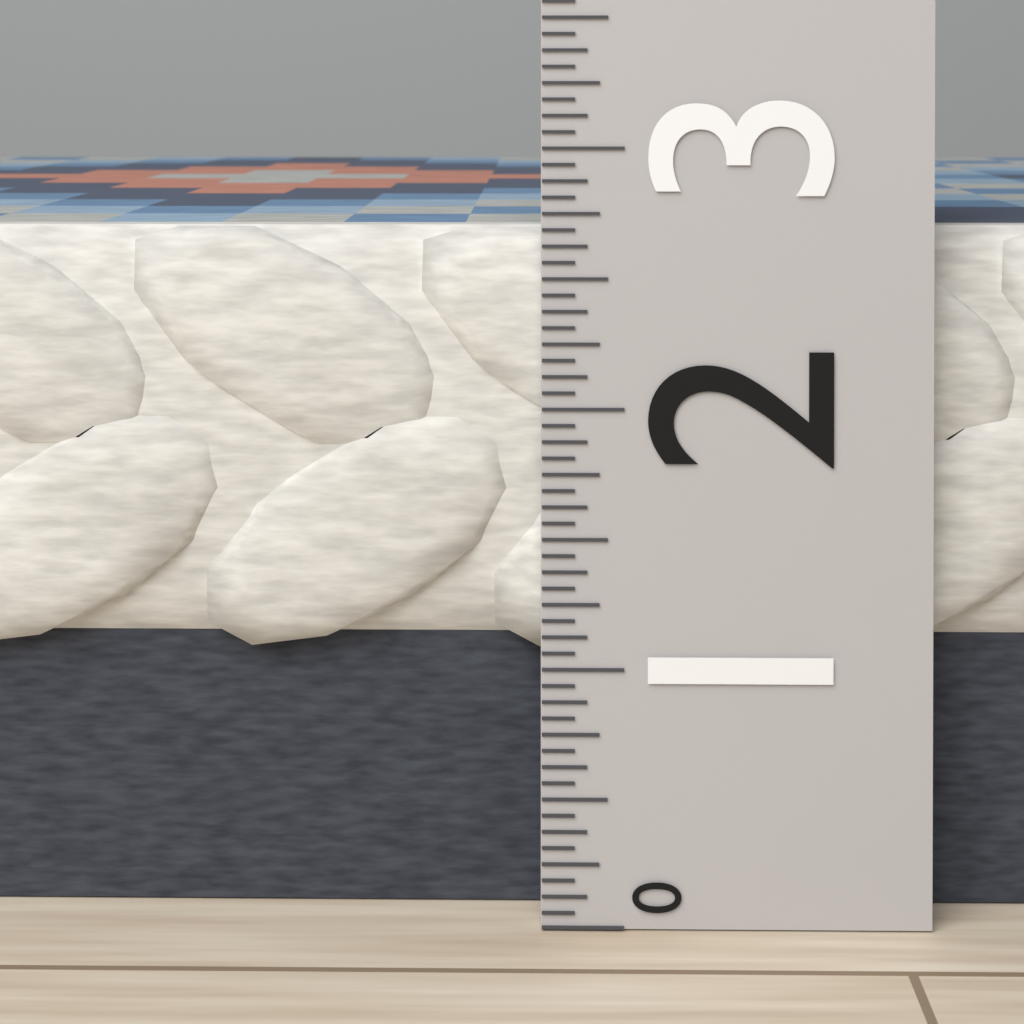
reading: 2.6875 (no unit)
